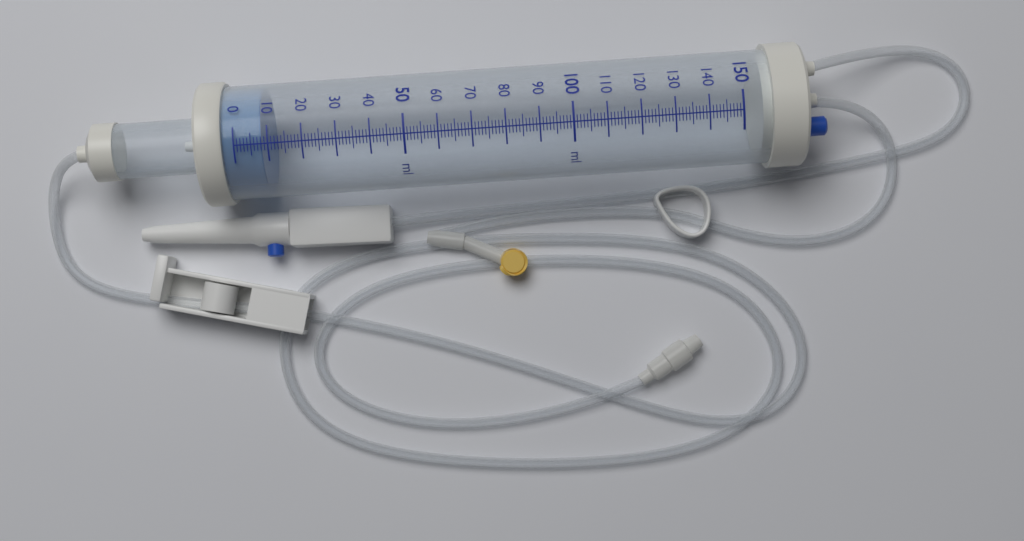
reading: 8 ml
